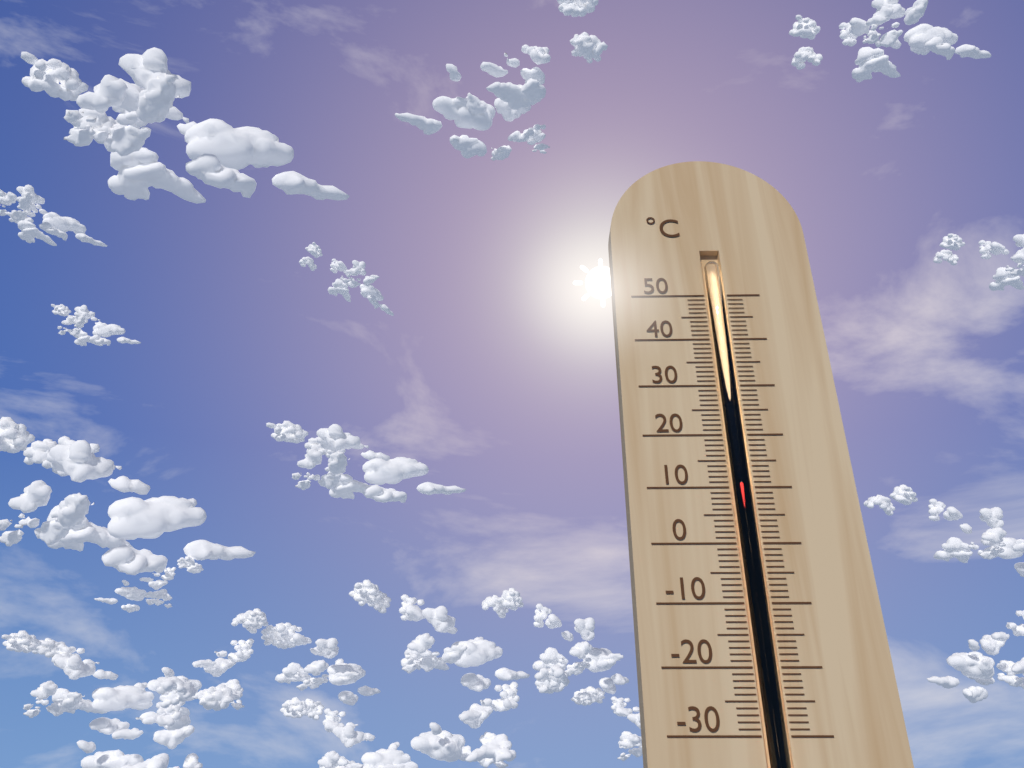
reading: 11 °C
